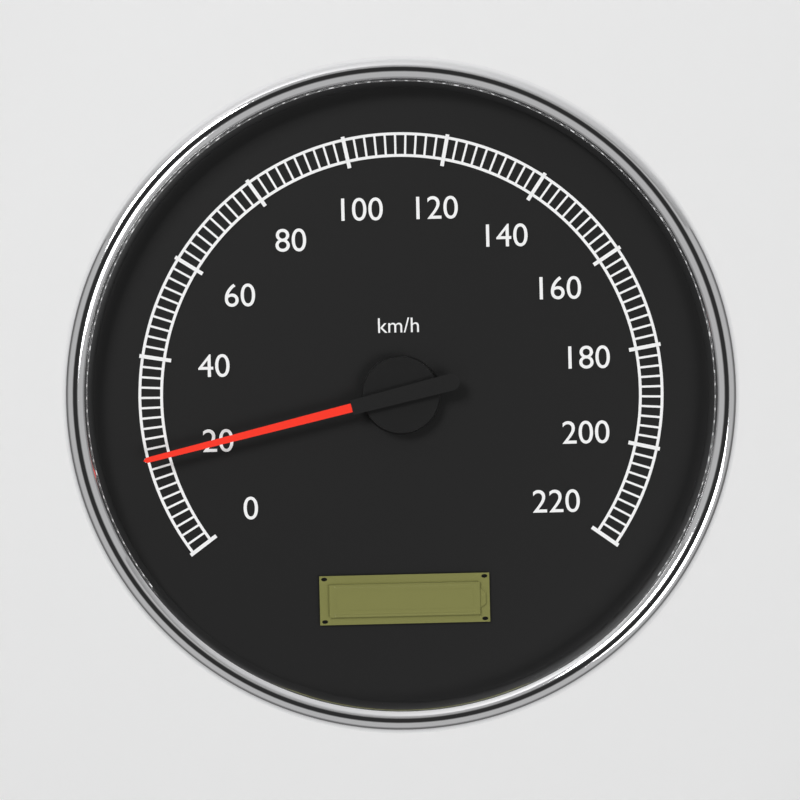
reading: 20 km/h
